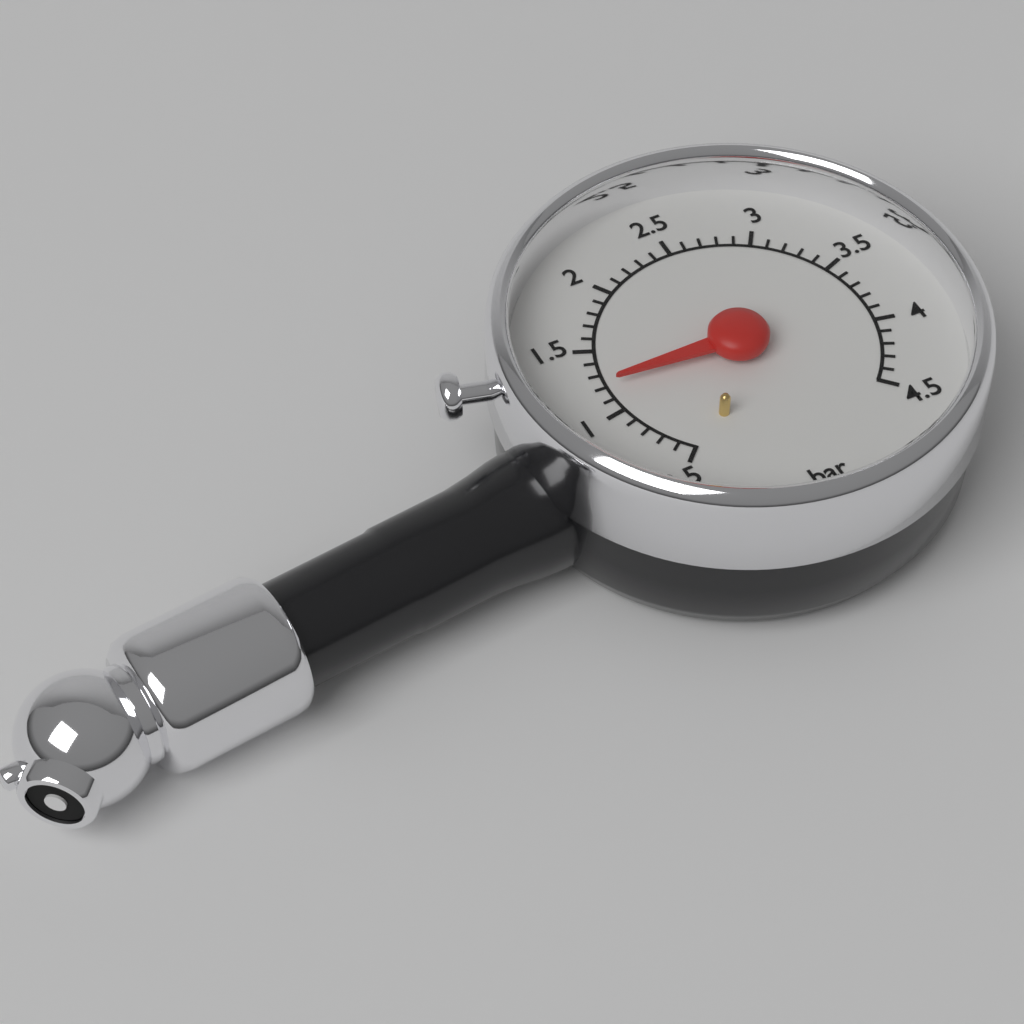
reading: 1.2 bar
